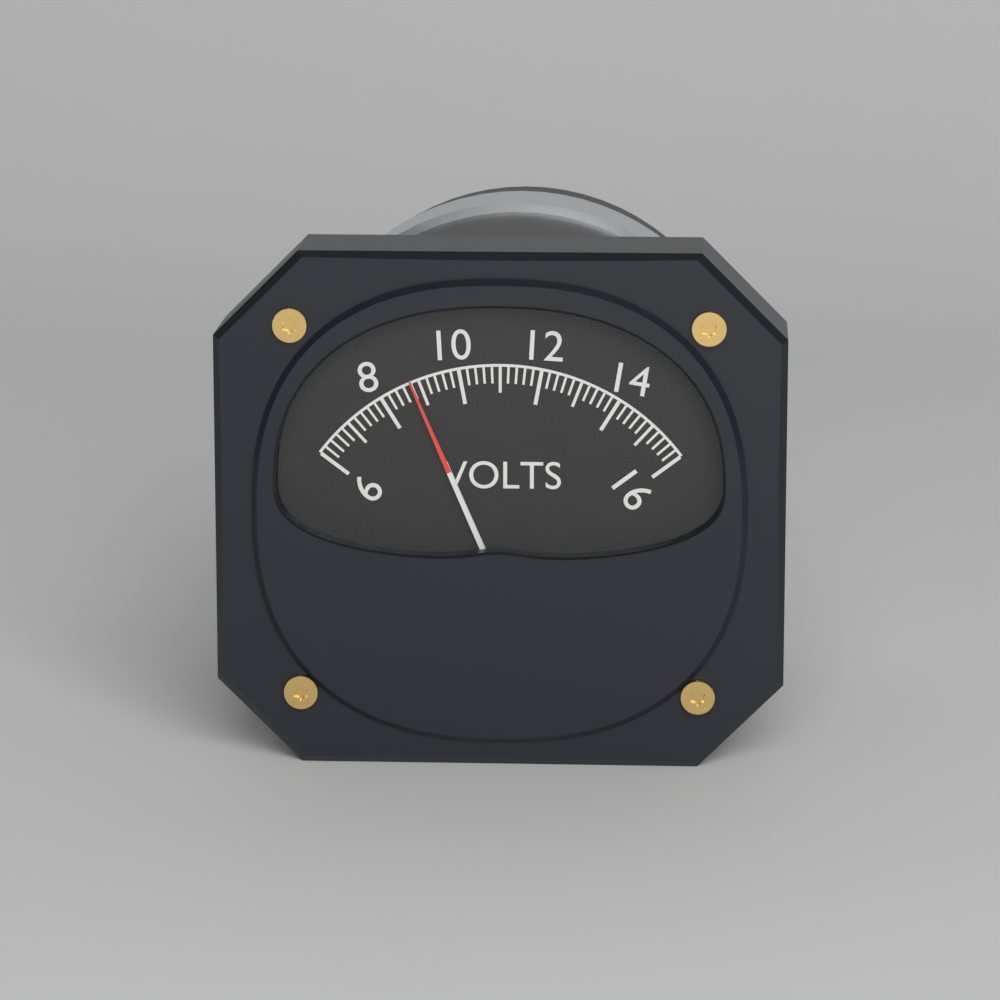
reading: 8.8 V
